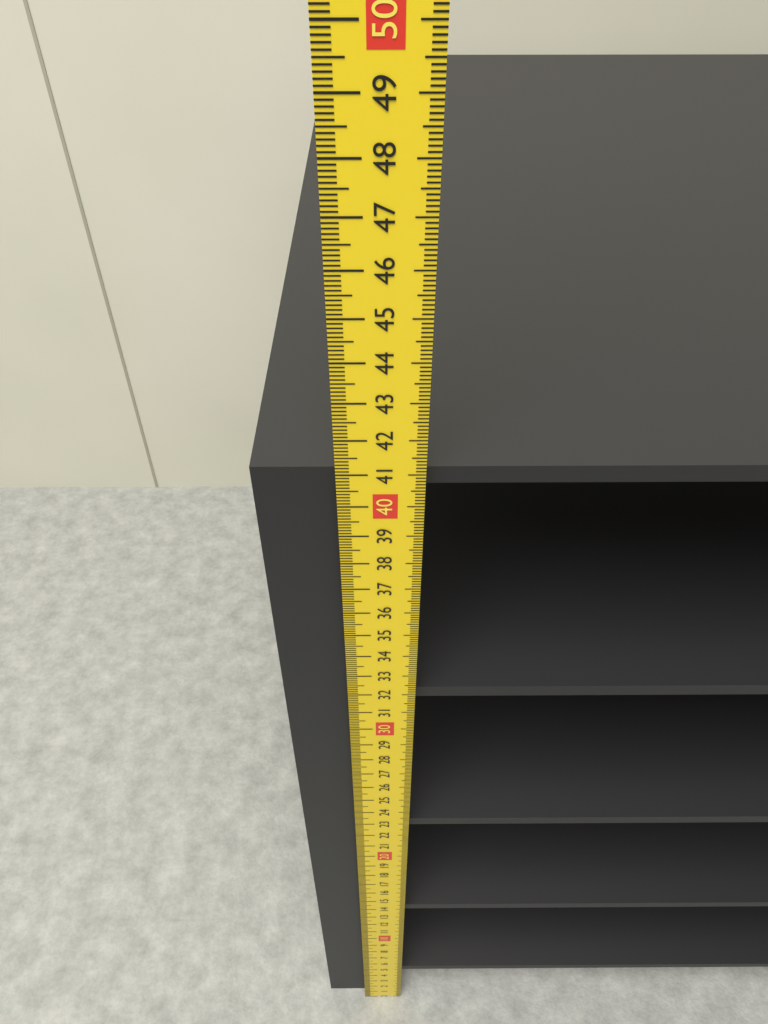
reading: 40.9 cm
